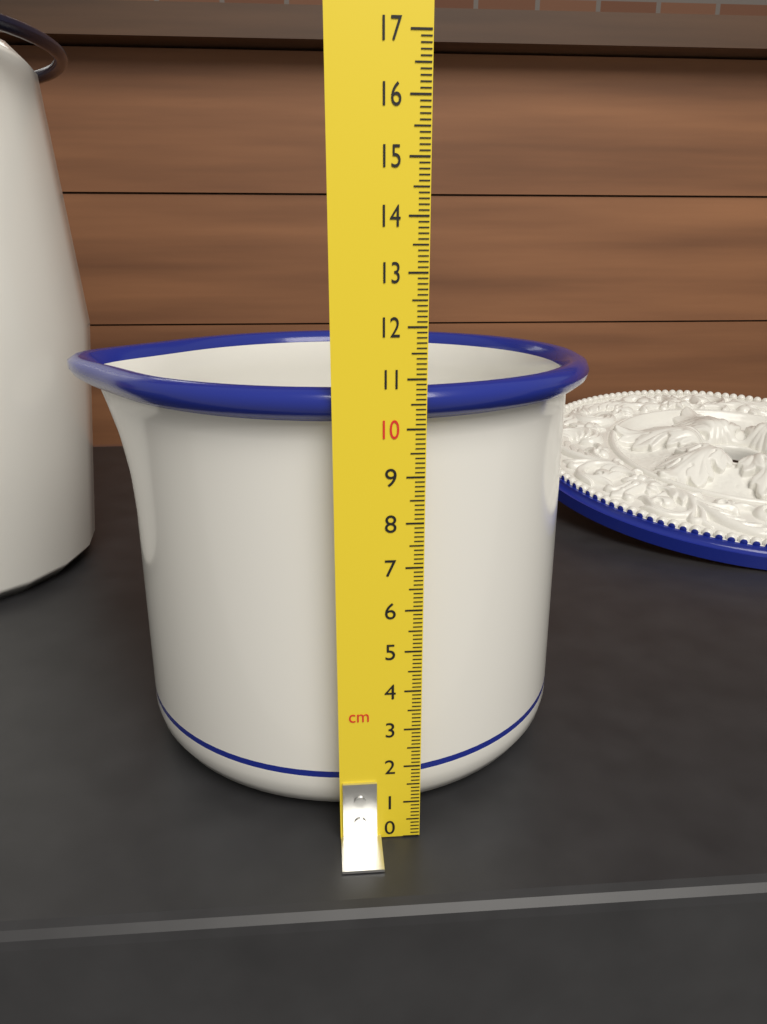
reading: 10.8 cm
